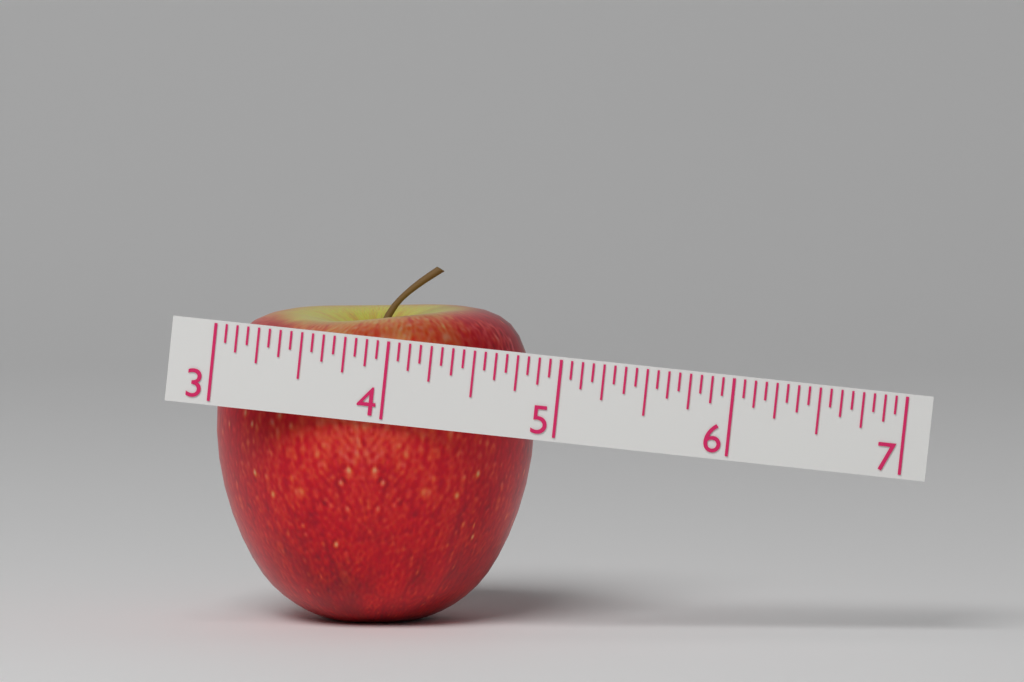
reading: 4.8750 (no unit)
